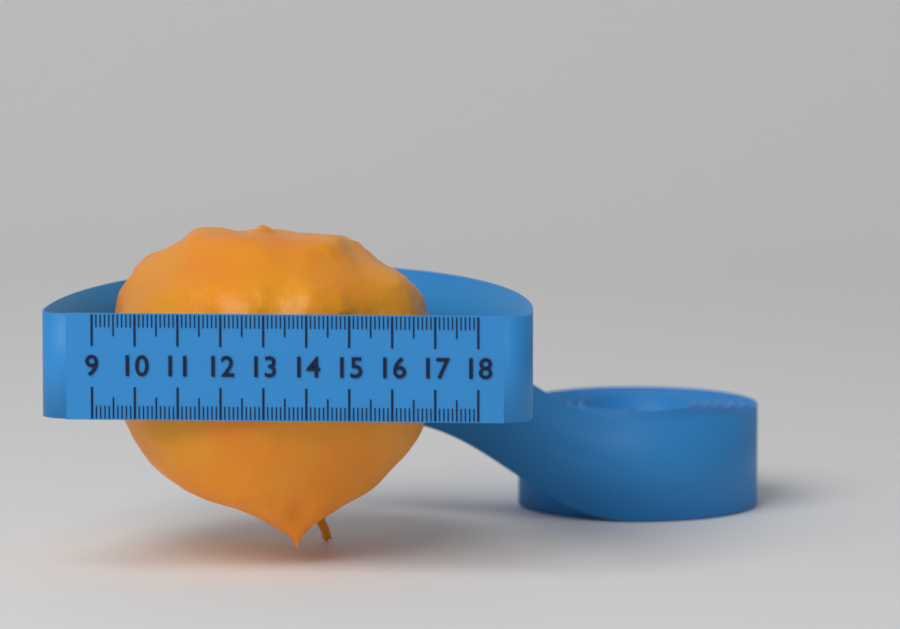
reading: 16.8 (no unit)
